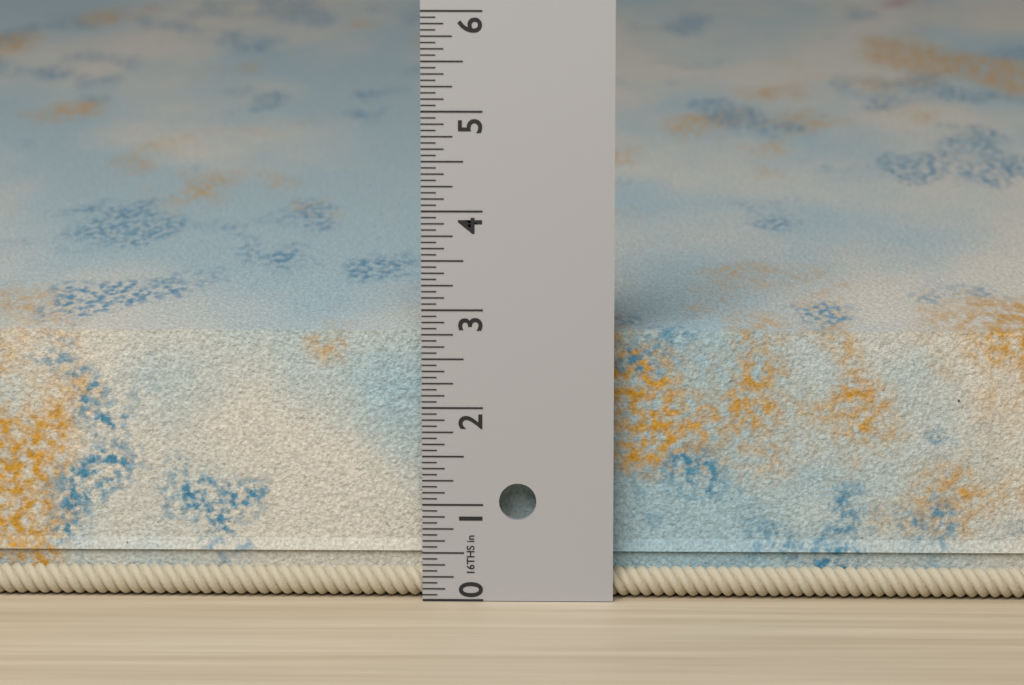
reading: 2.8125 in
